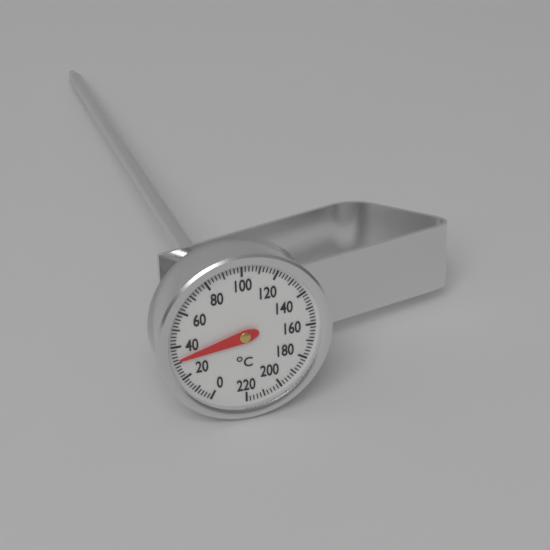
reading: 32 °C
